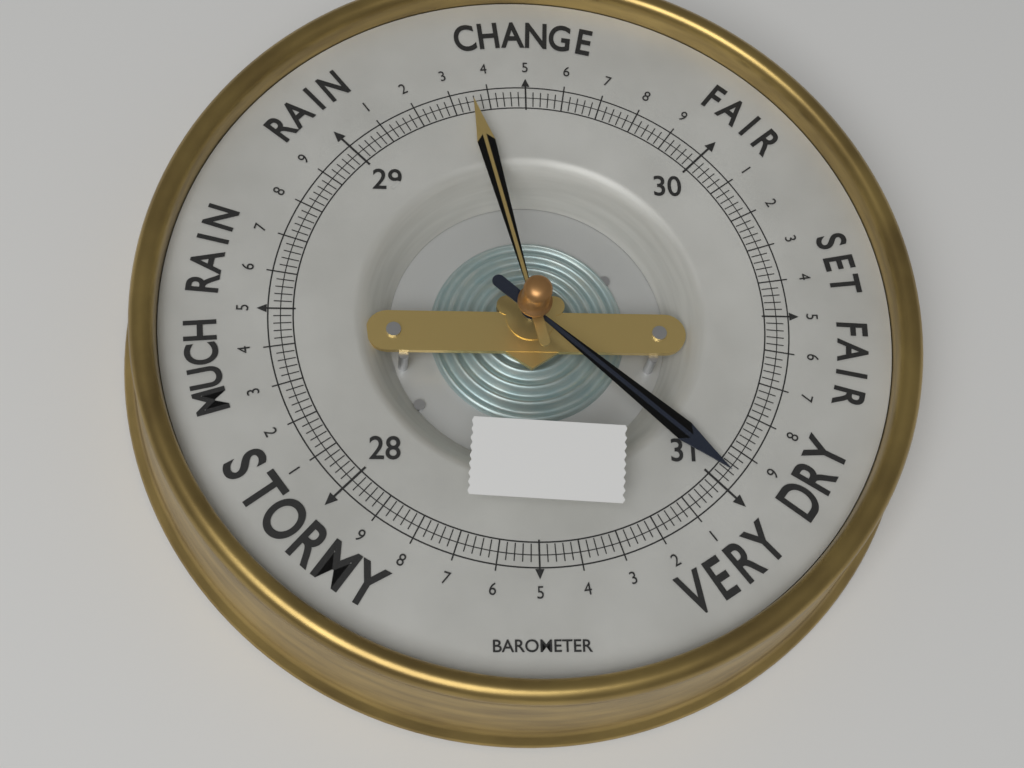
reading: 30.96 (no unit)
